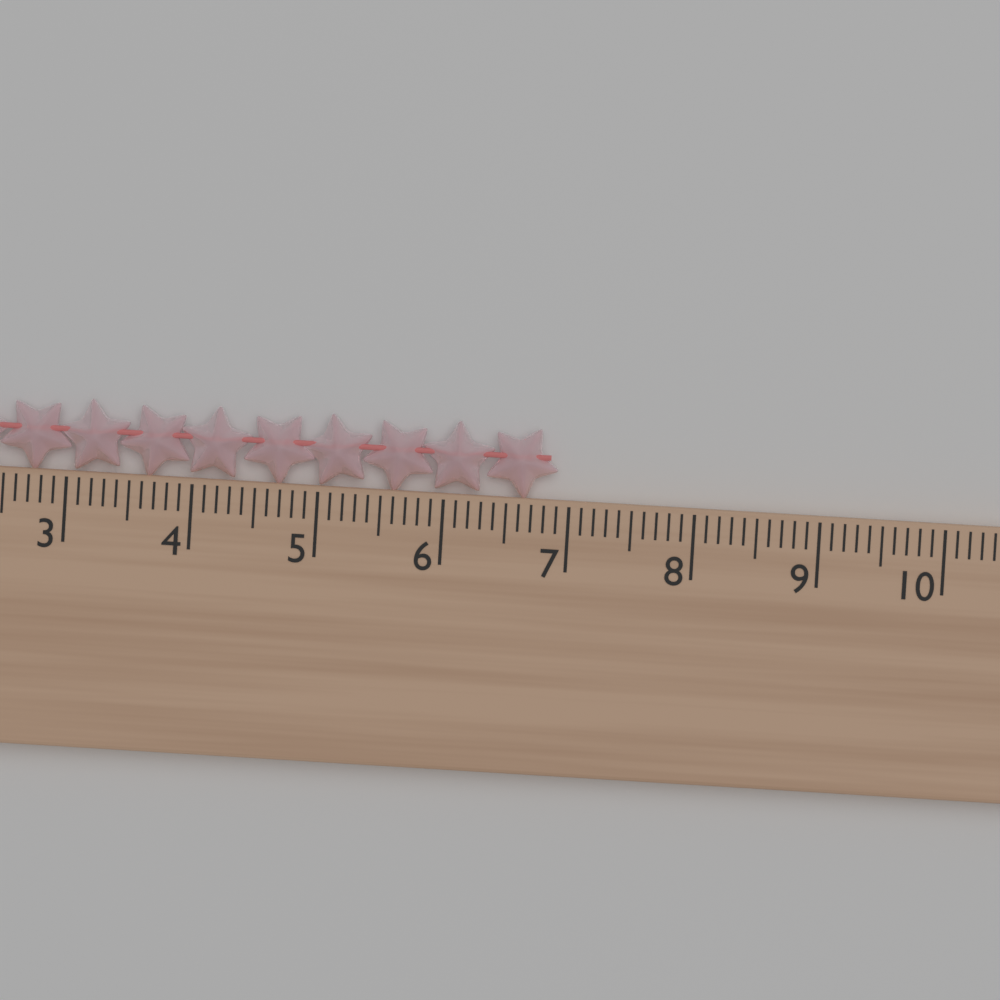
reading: 6.9 cm
